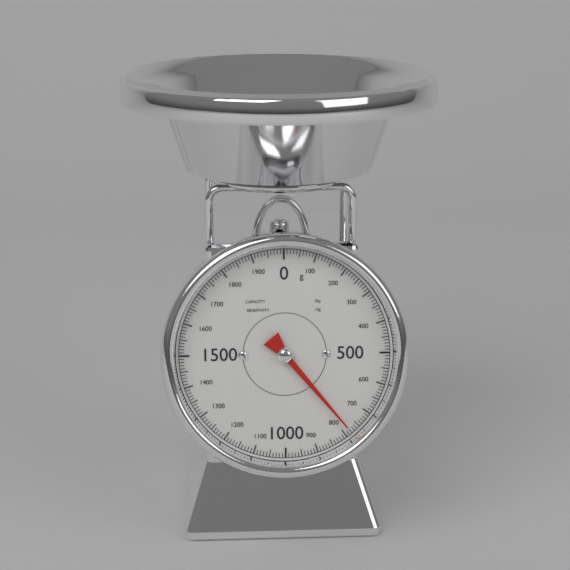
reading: 780 g
